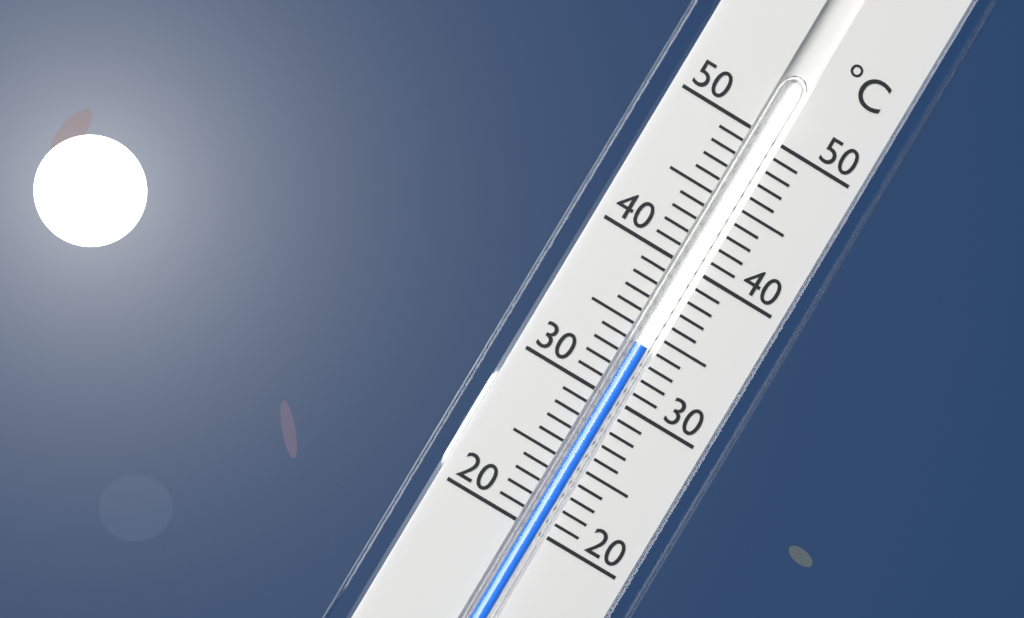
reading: 34 °C
